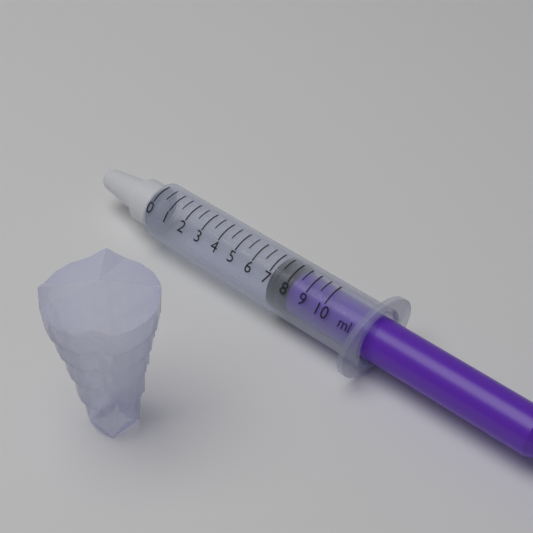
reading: 7.0 ml
